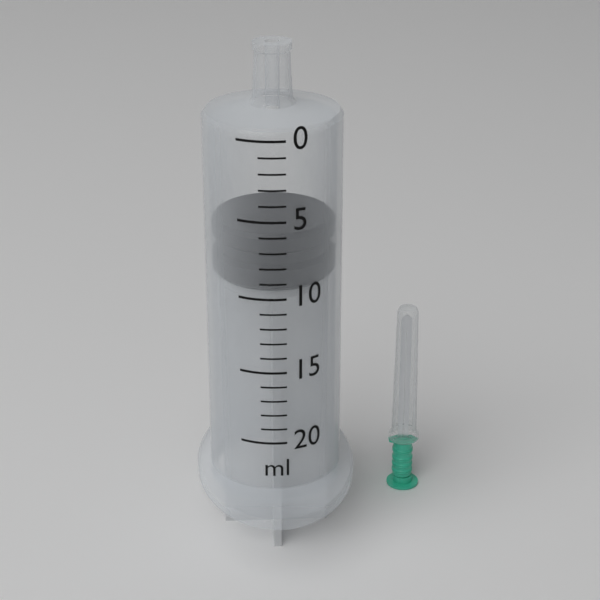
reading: 6 ml
